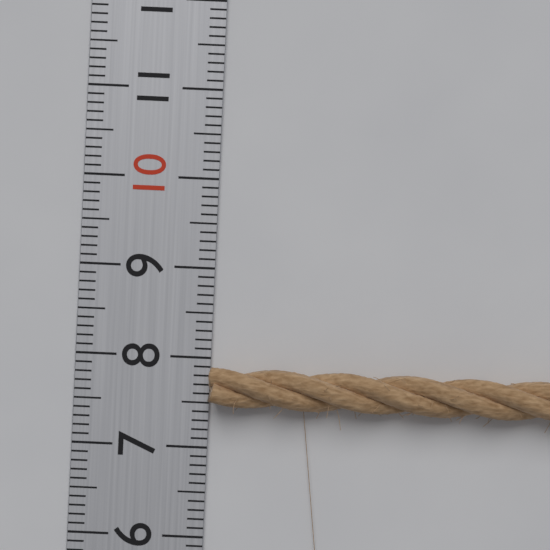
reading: 7.9 (no unit)
